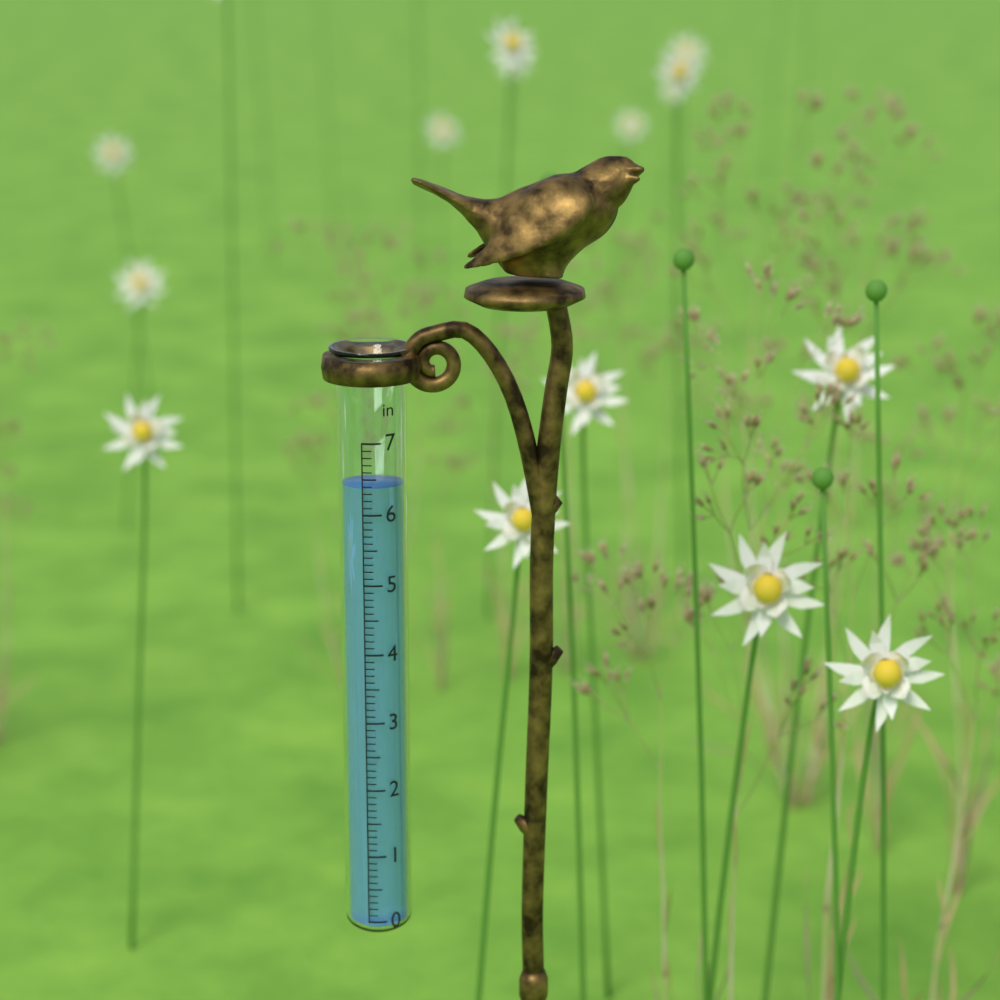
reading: 6.4 in
